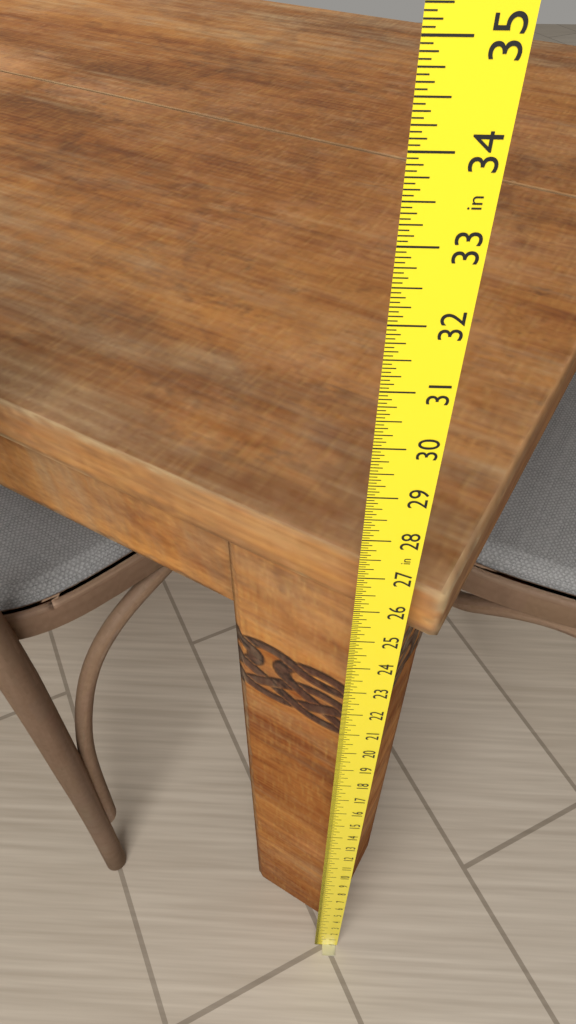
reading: 26.3750 in
